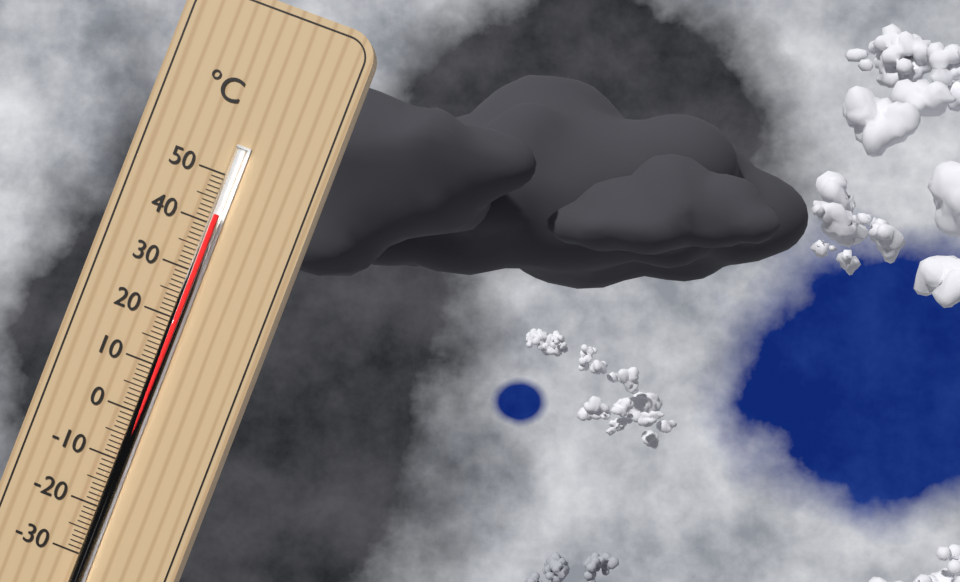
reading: 42 °C
